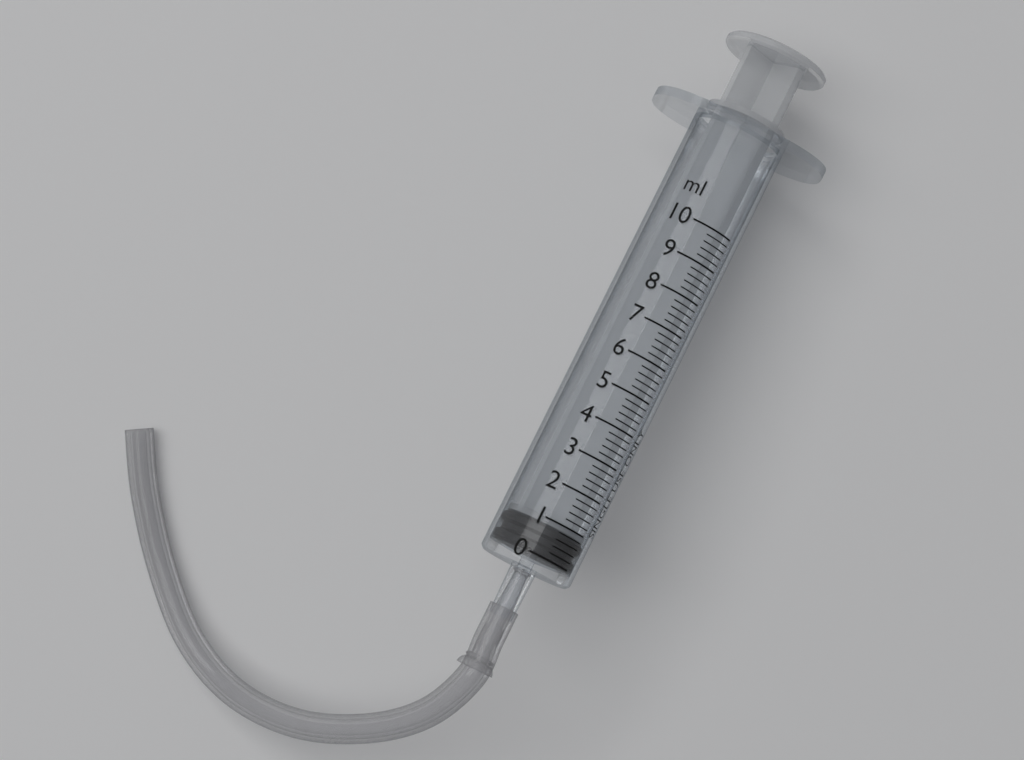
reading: 0.0 ml
